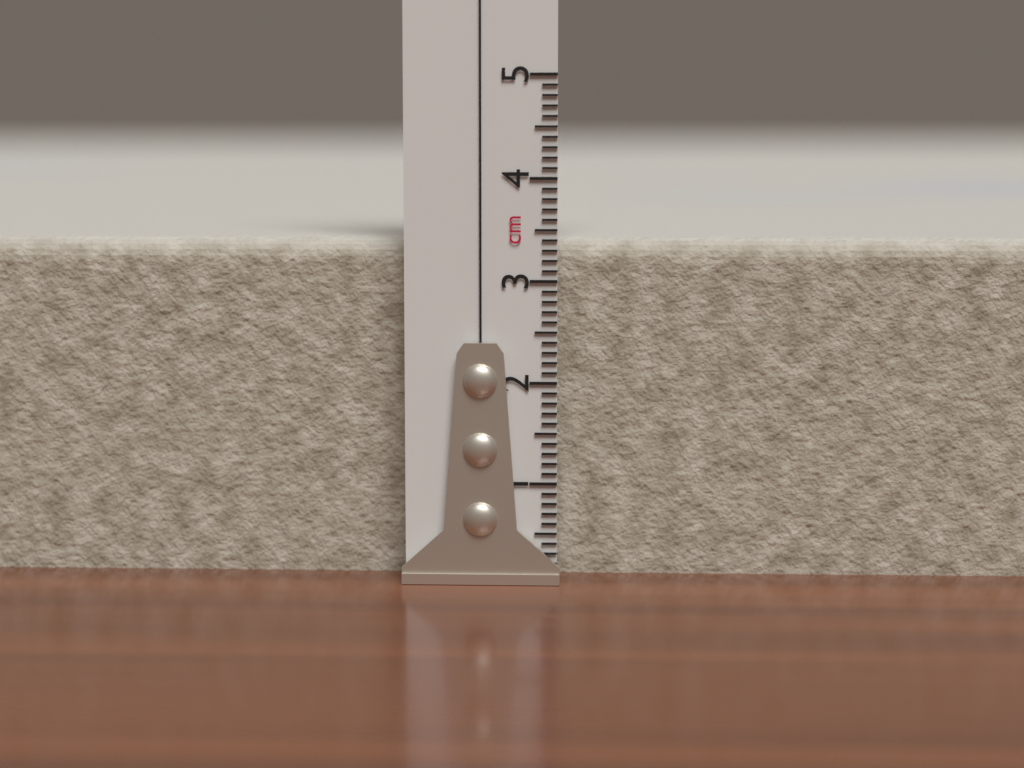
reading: 3.4 cm
